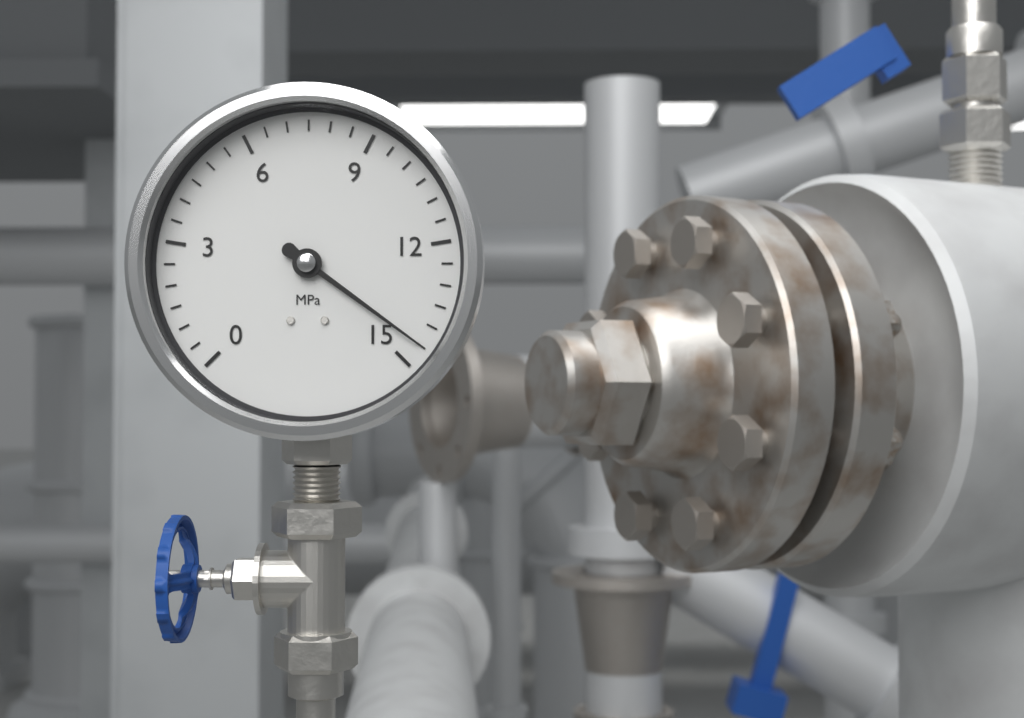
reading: 14.5 MPa
